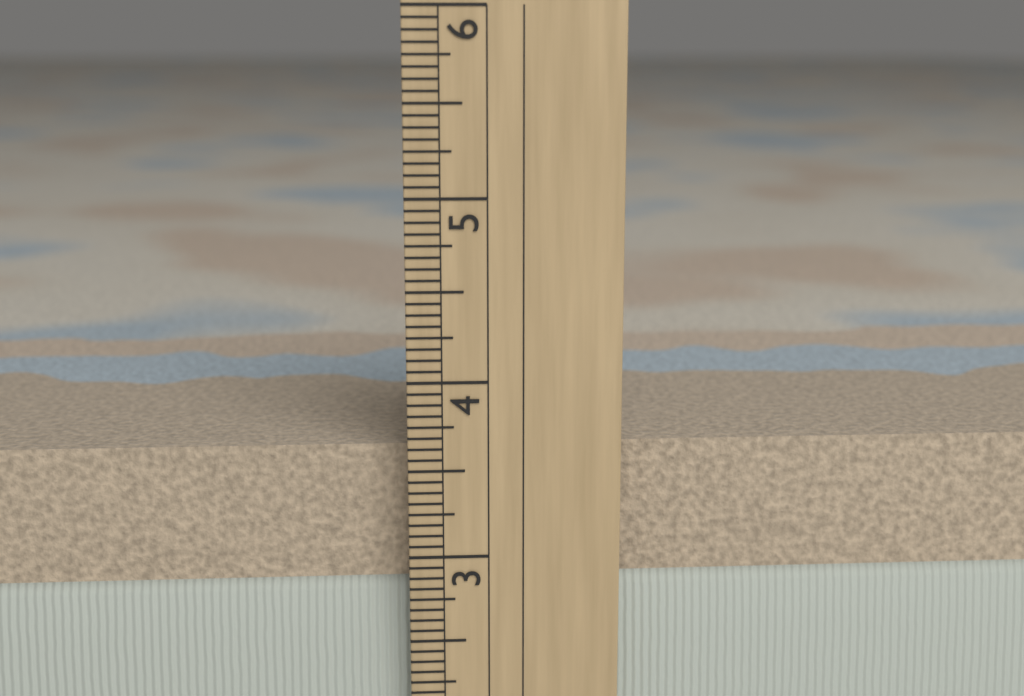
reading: 3.6250 in
